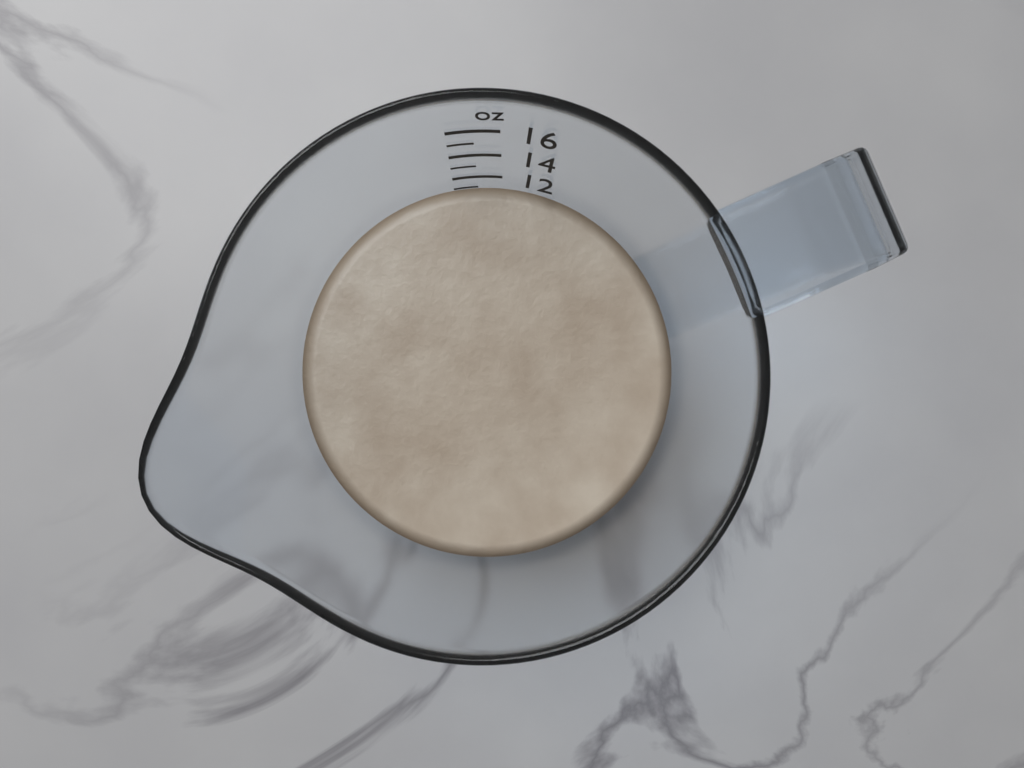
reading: 11 oz
